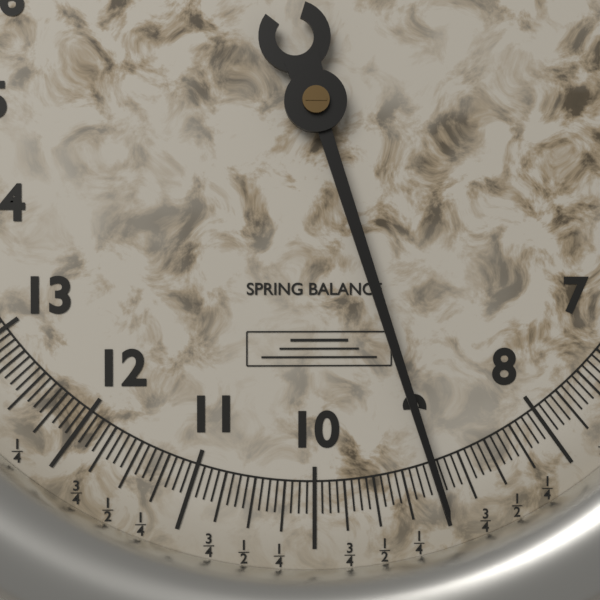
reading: 9.0000 (no unit)
